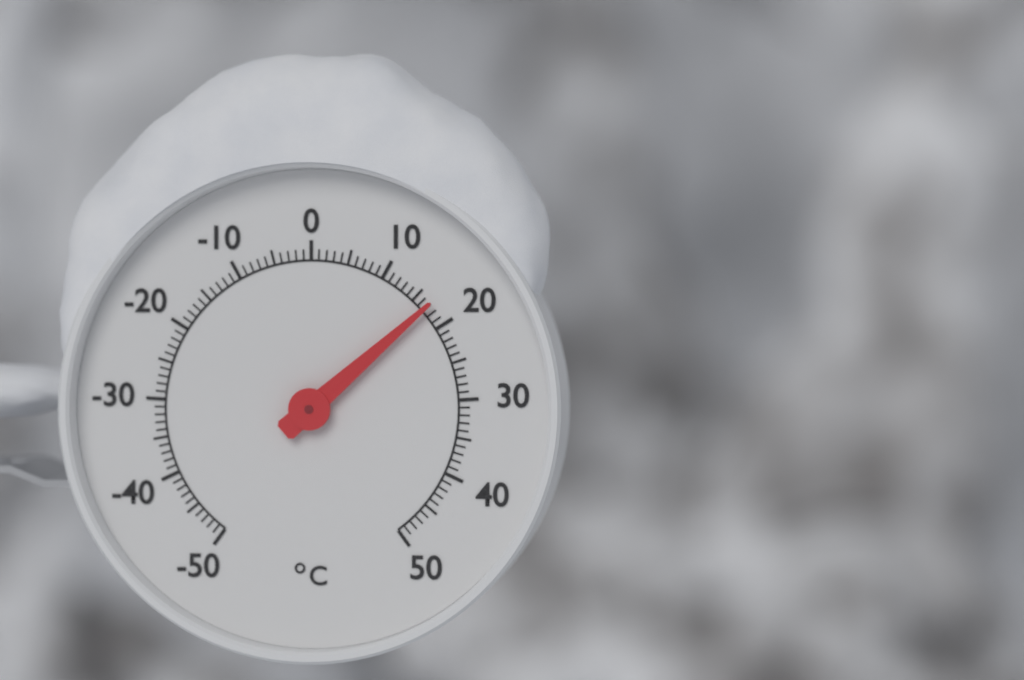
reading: 17 °C
